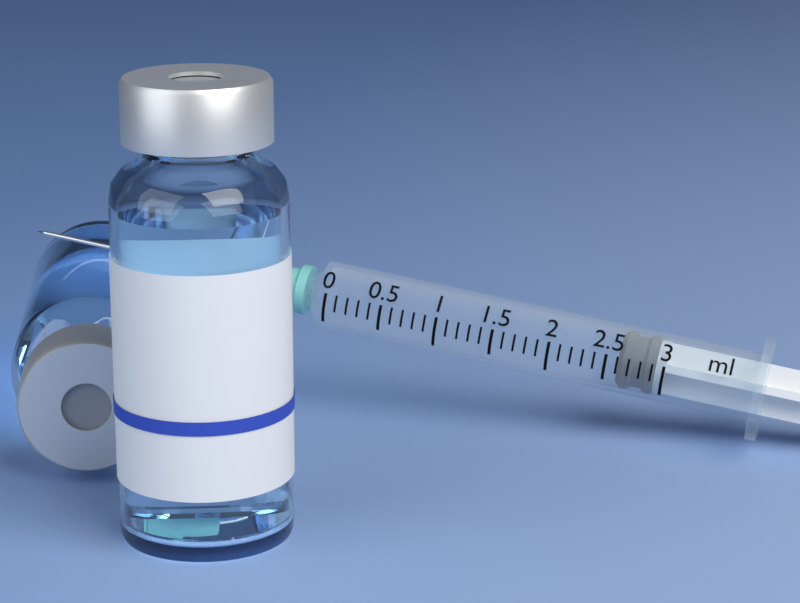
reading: 2.6 ml
